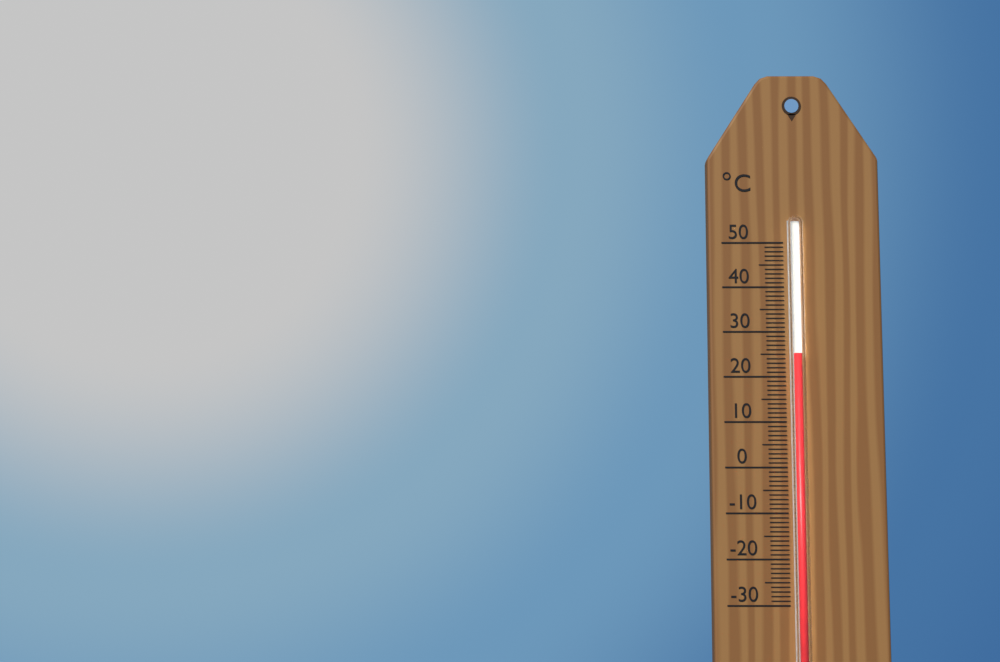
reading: 25 °C
